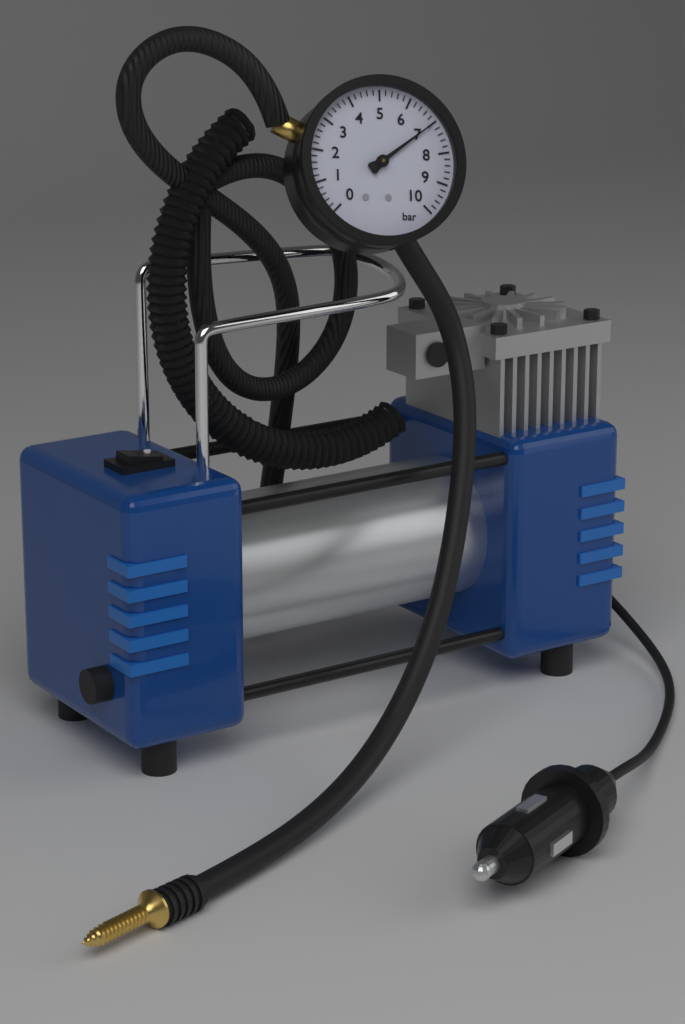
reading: 7.0 bar
